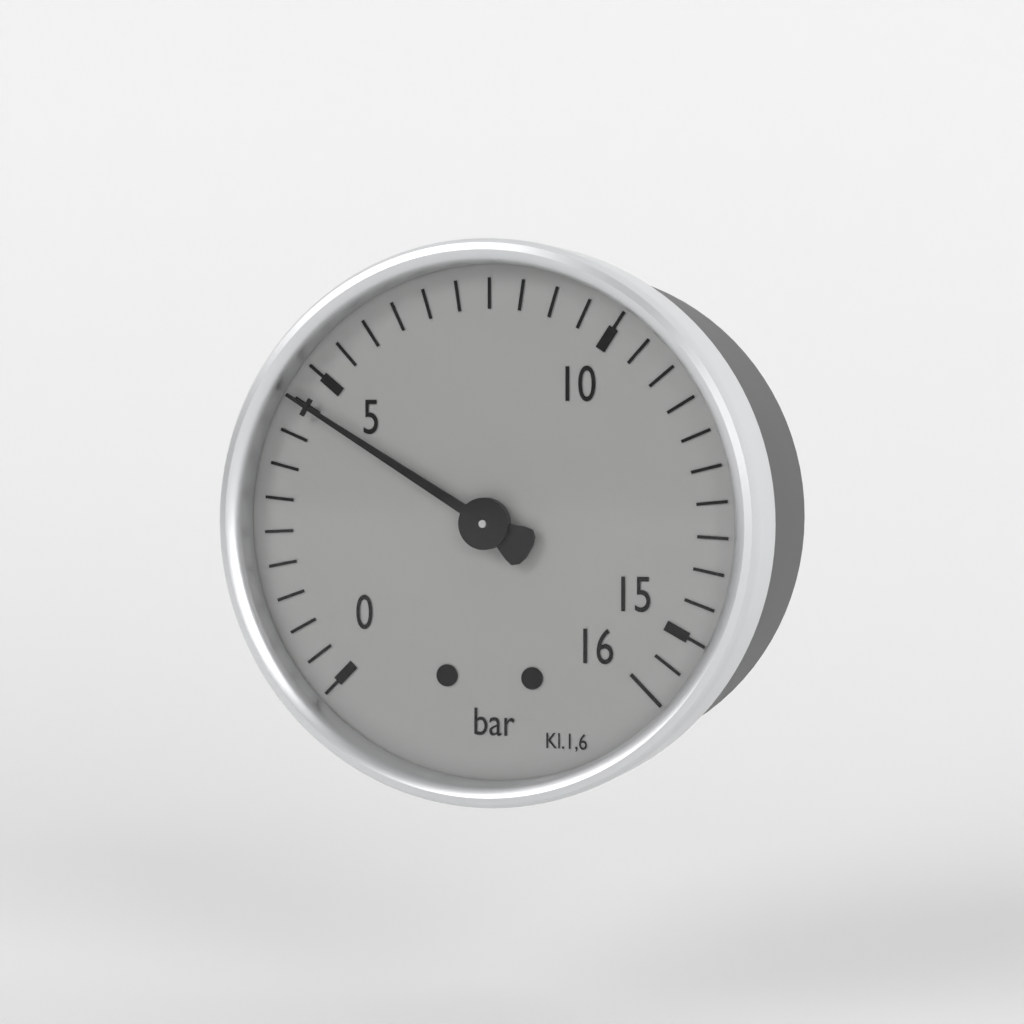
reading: 4.5 bar
